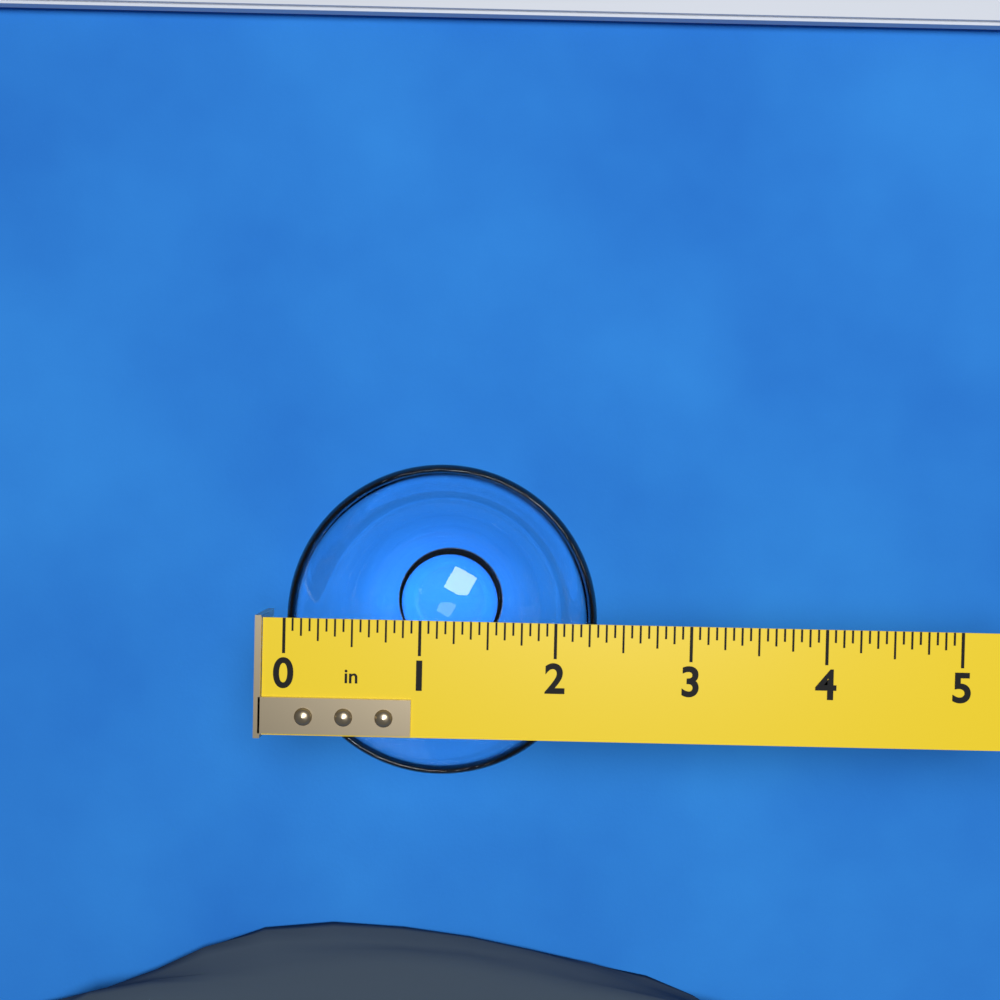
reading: 2.3125 in
